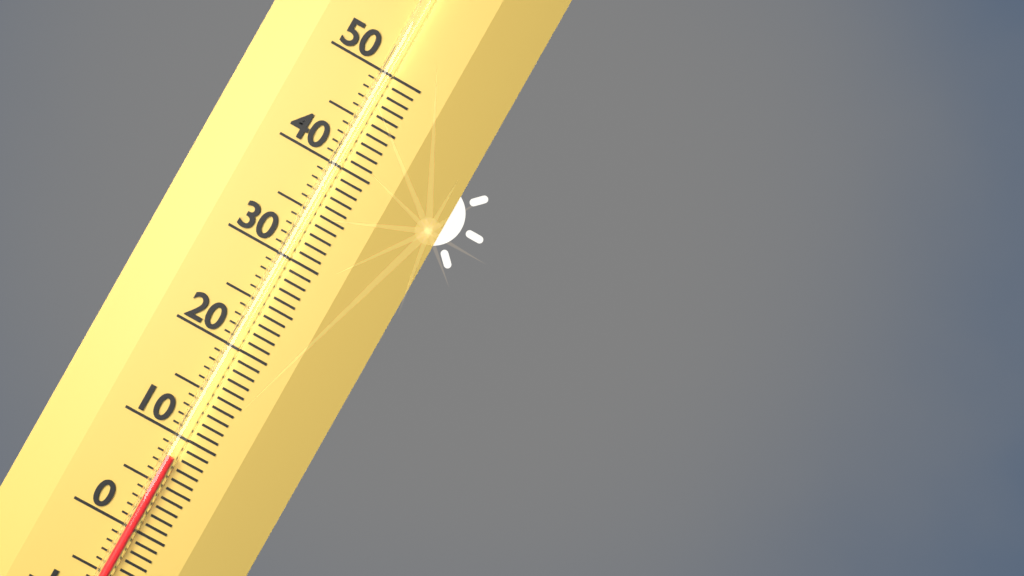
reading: 8 (no unit)
